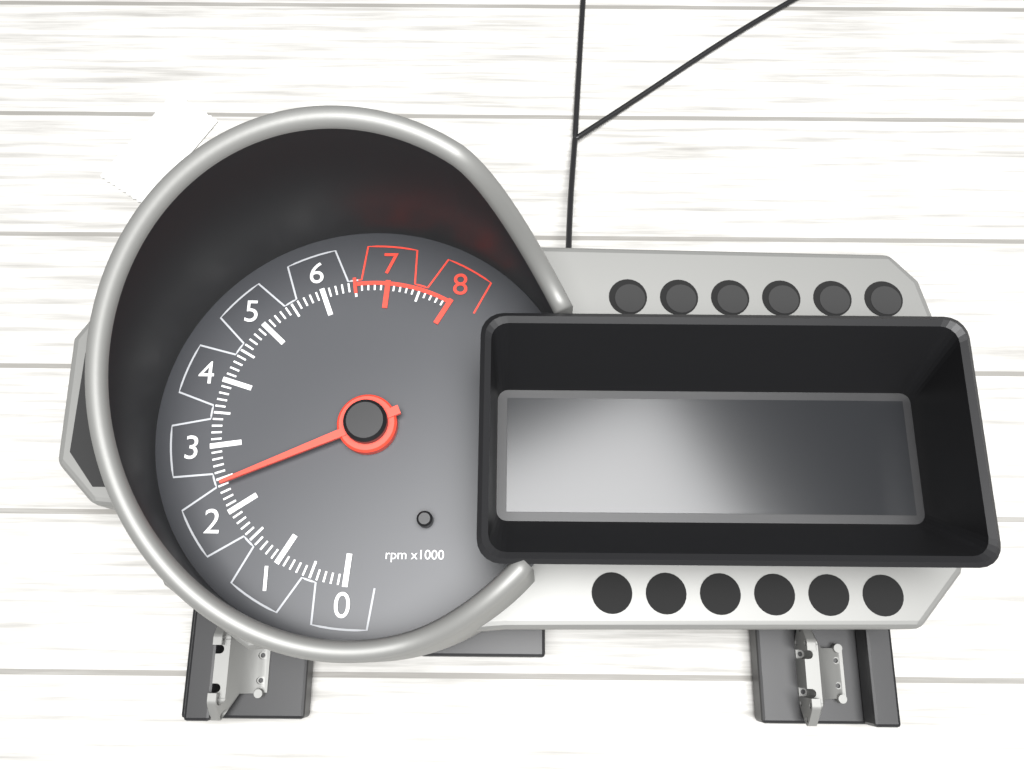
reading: 2400 rpm
